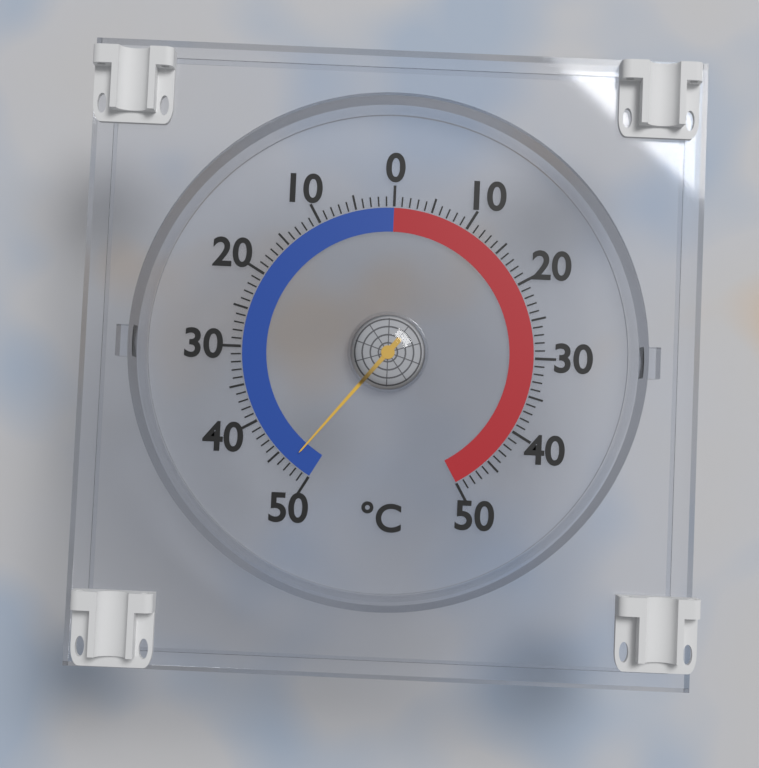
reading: -47 °C
